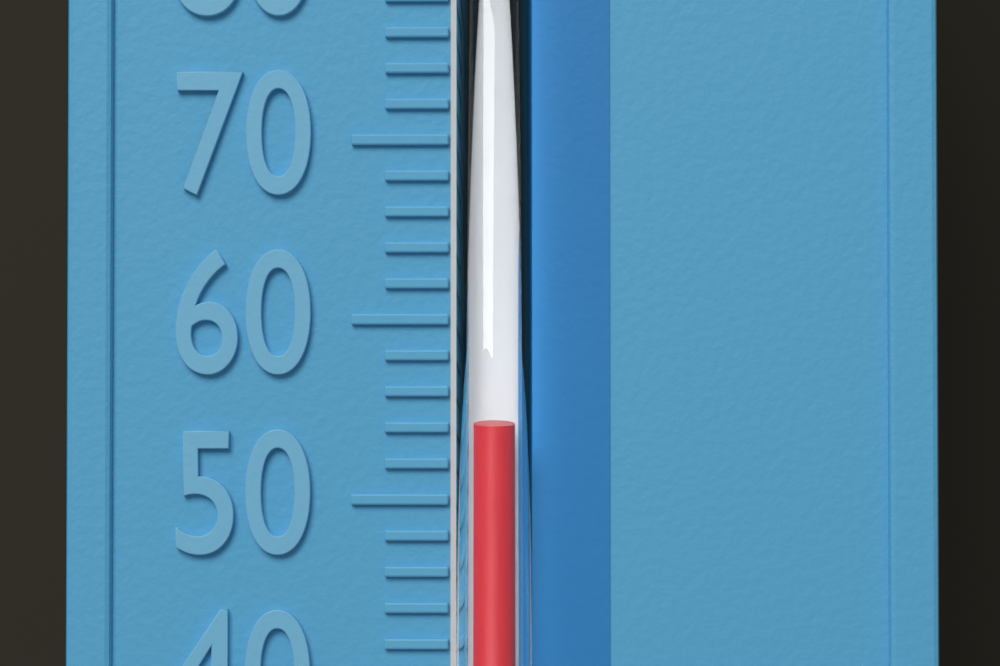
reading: 54 °F
